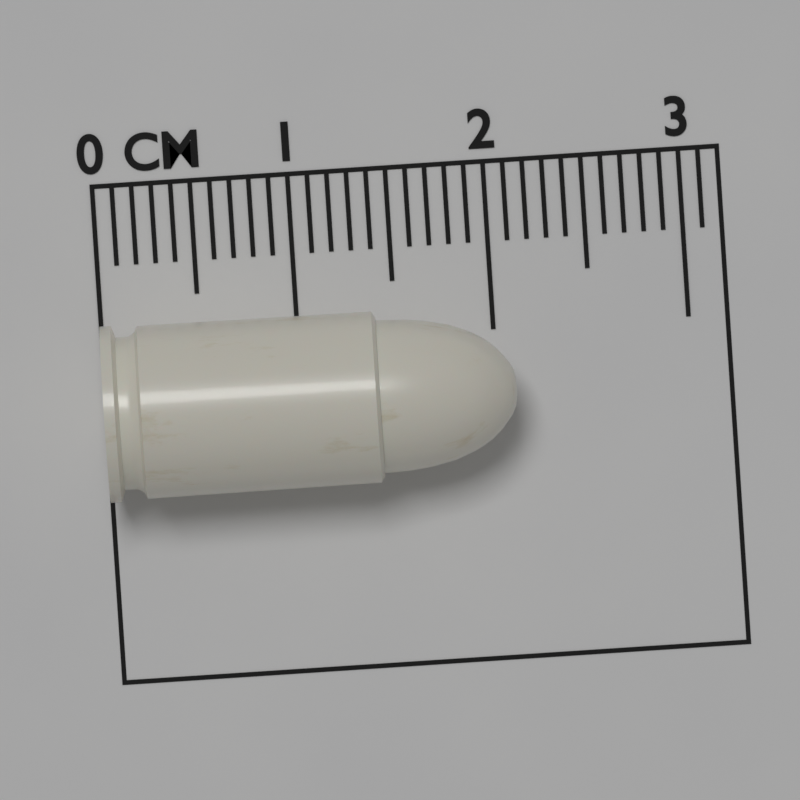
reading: 2.1 cm
